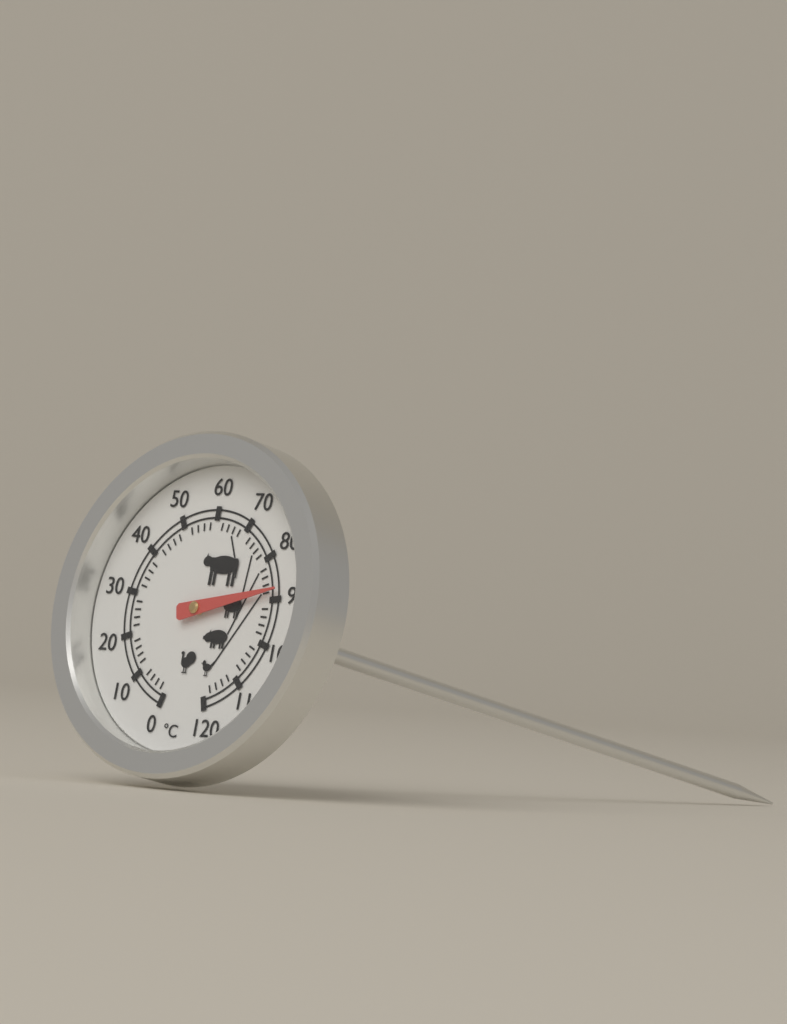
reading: 88 °C
